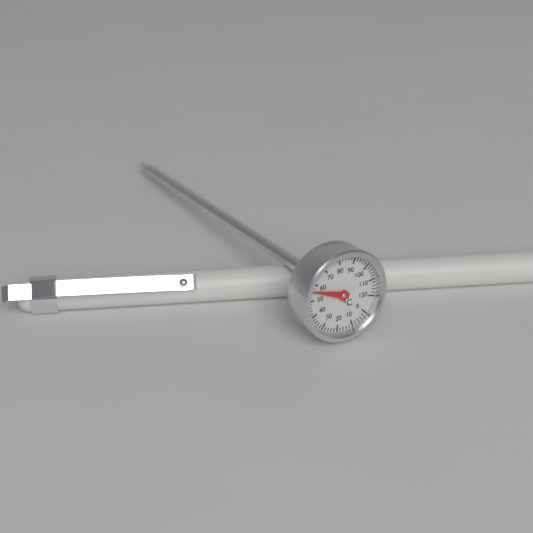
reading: 56 °C
